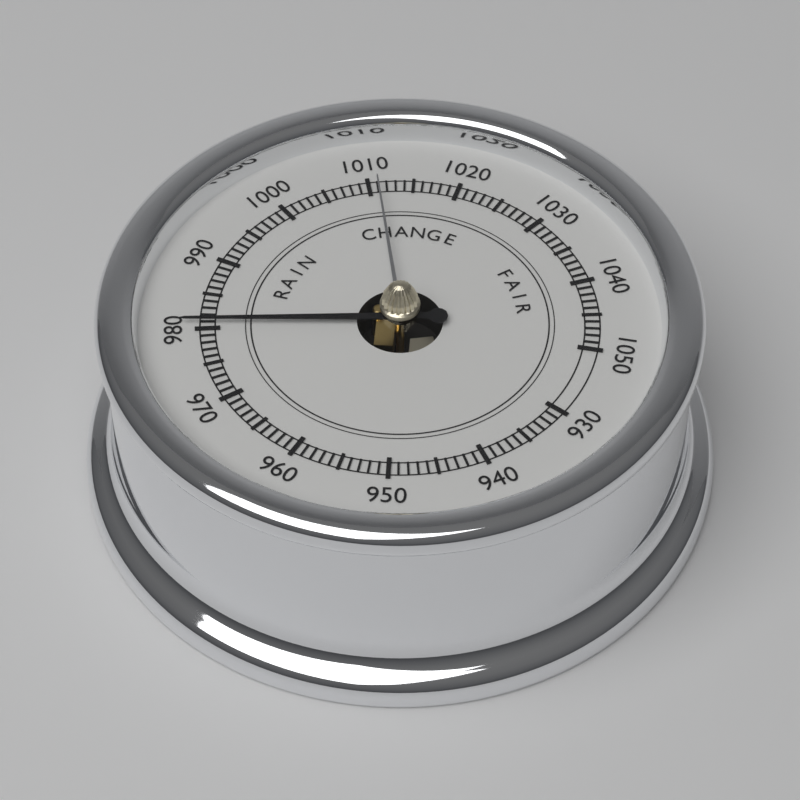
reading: 981 (no unit)
